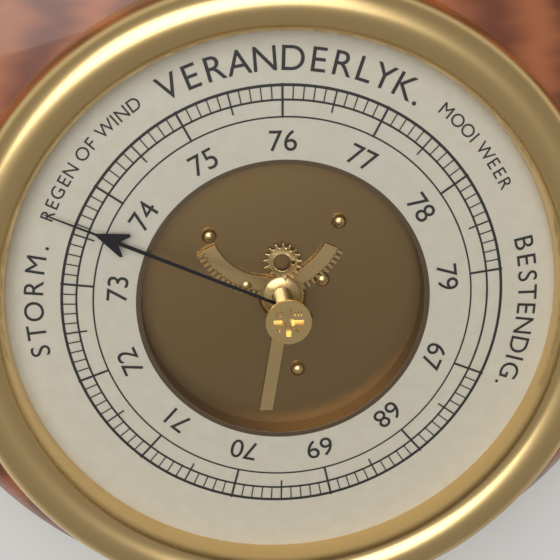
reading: 73.6 (no unit)
